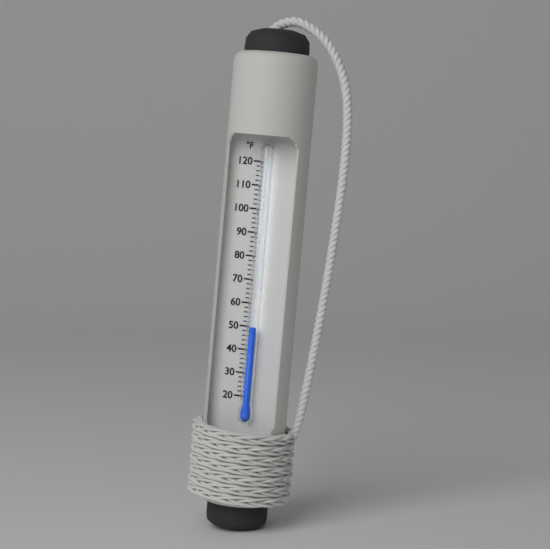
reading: 50 °F
